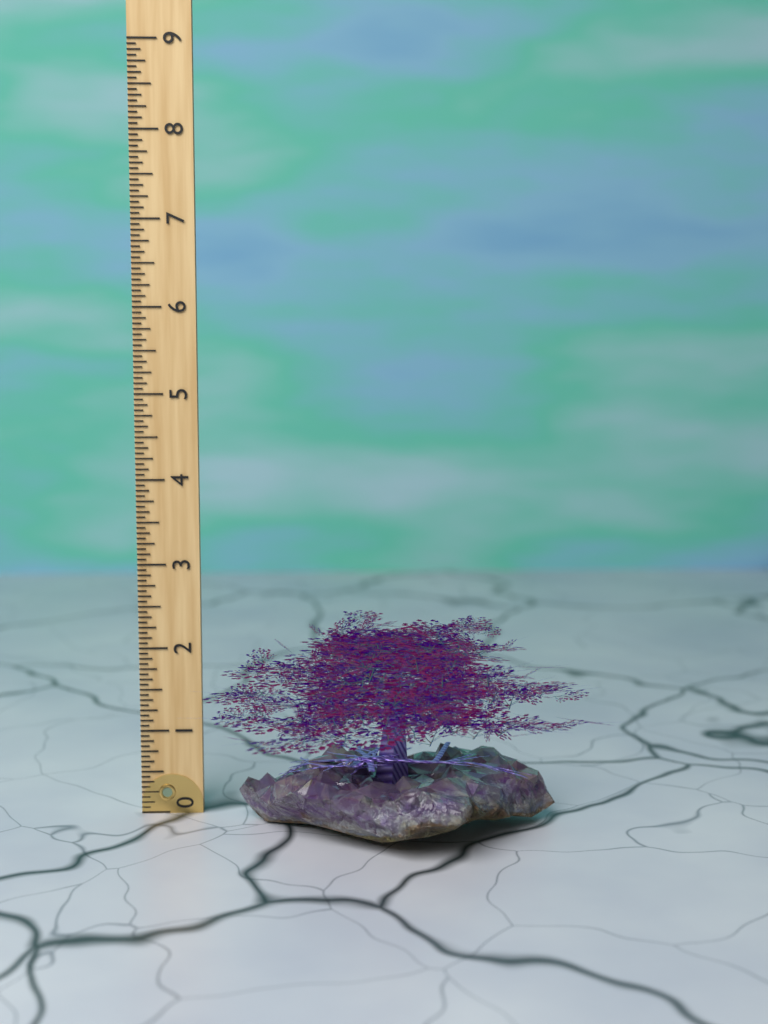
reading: 2.5625 (no unit)
